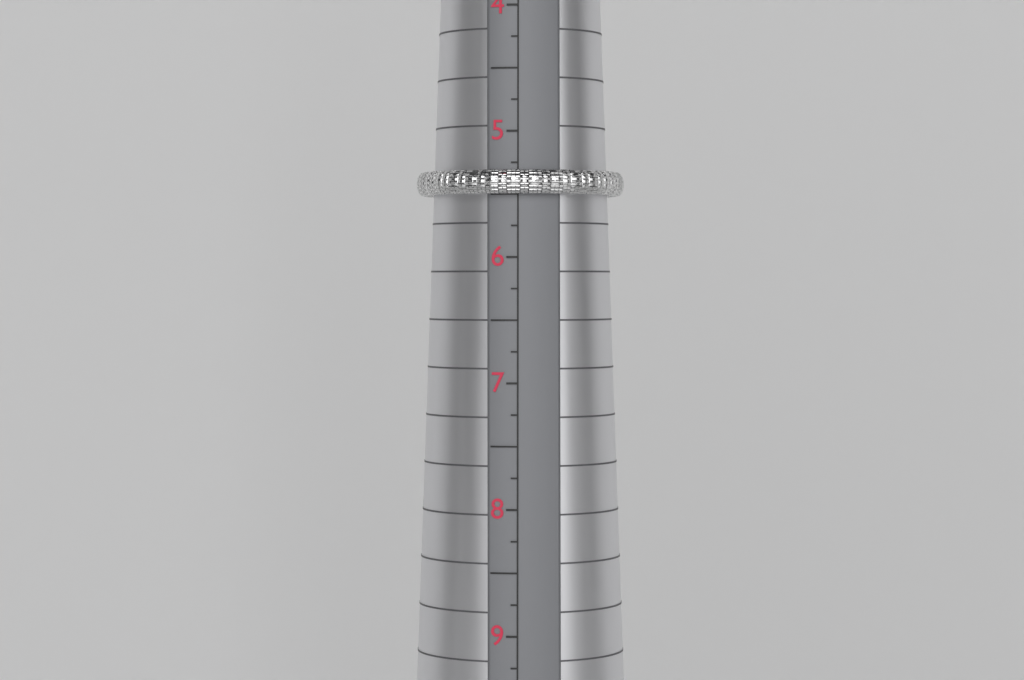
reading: 5.50 (no unit)
